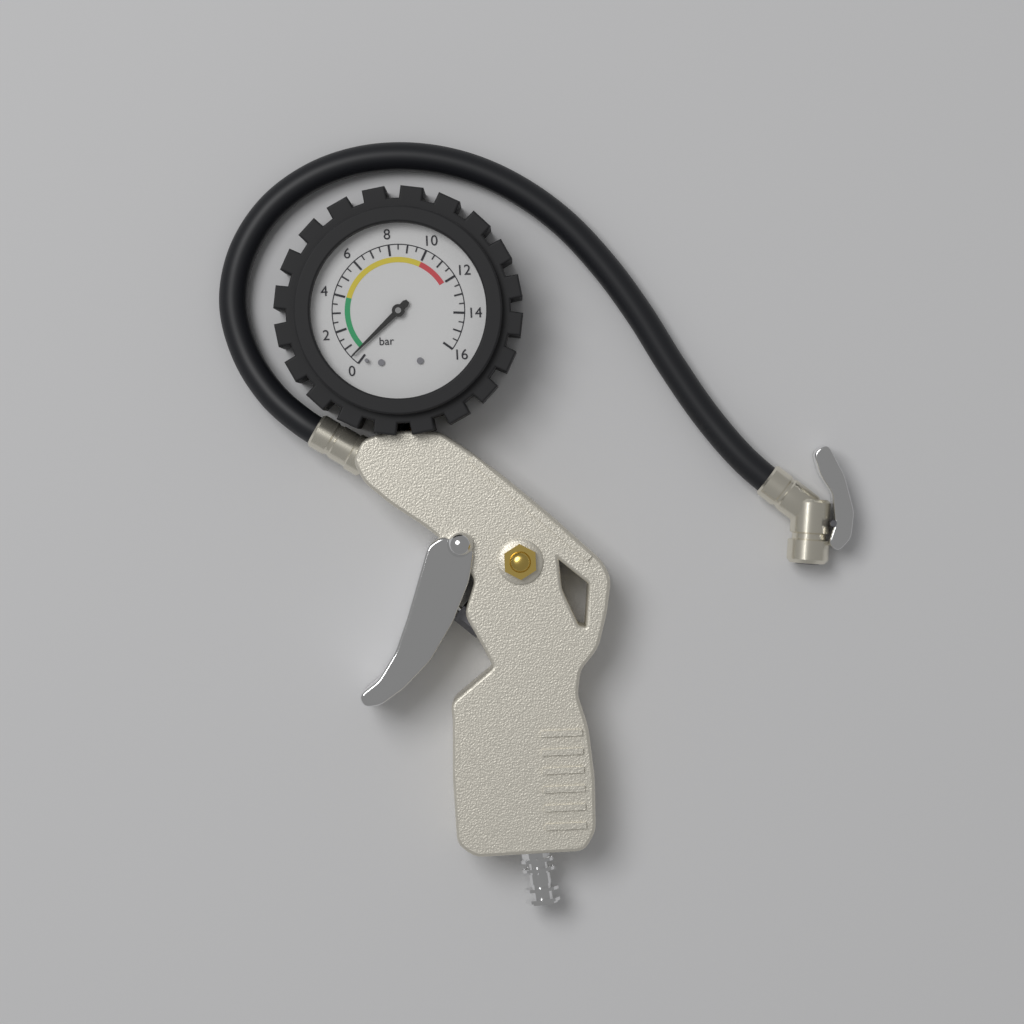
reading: 0.5 bar
